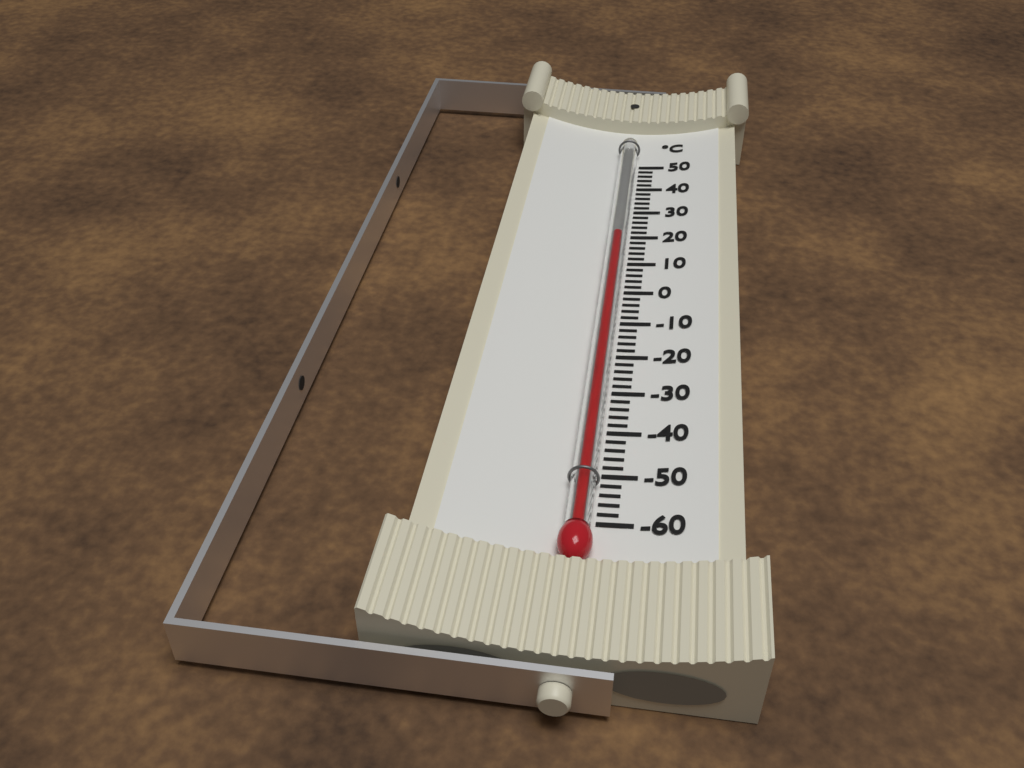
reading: 18 °C
